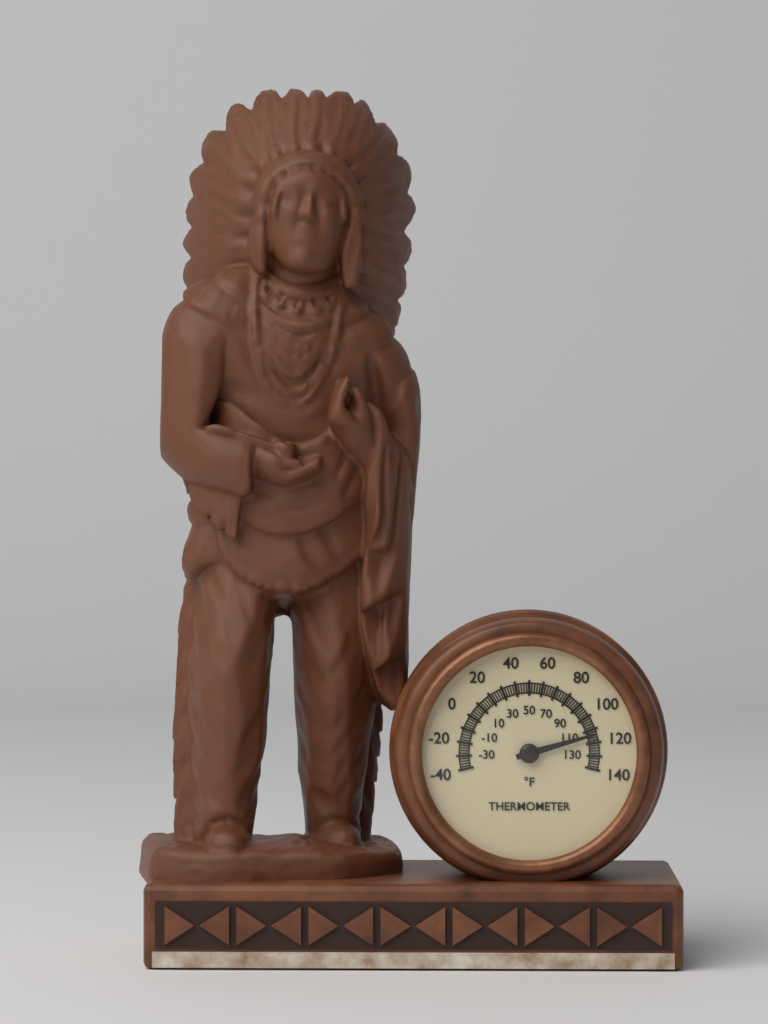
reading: 114 °F
